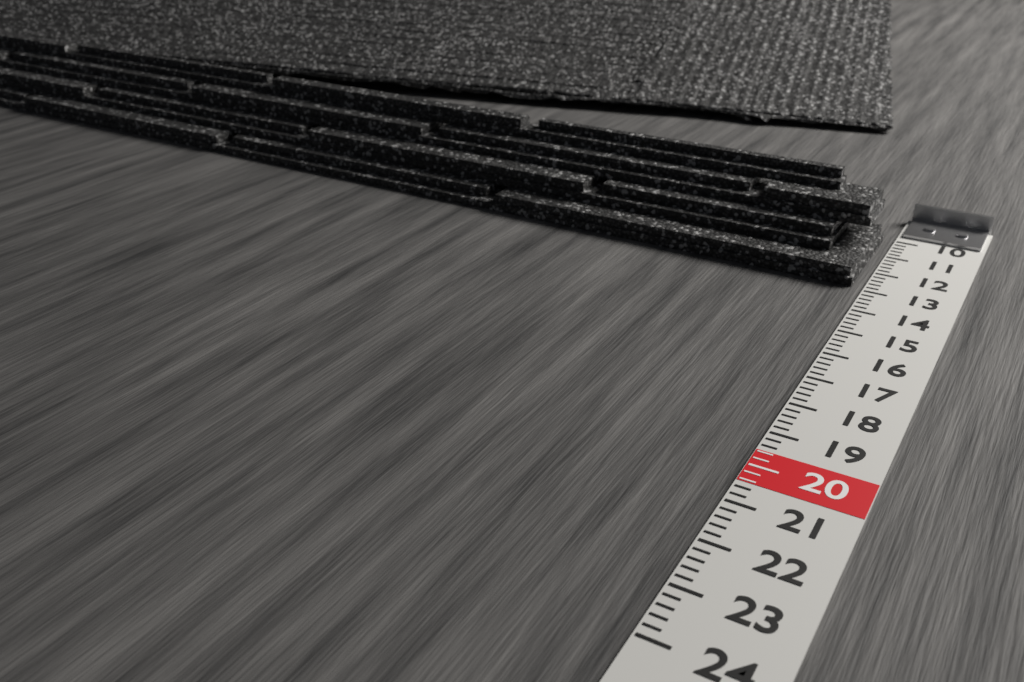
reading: 12.8 (no unit)
